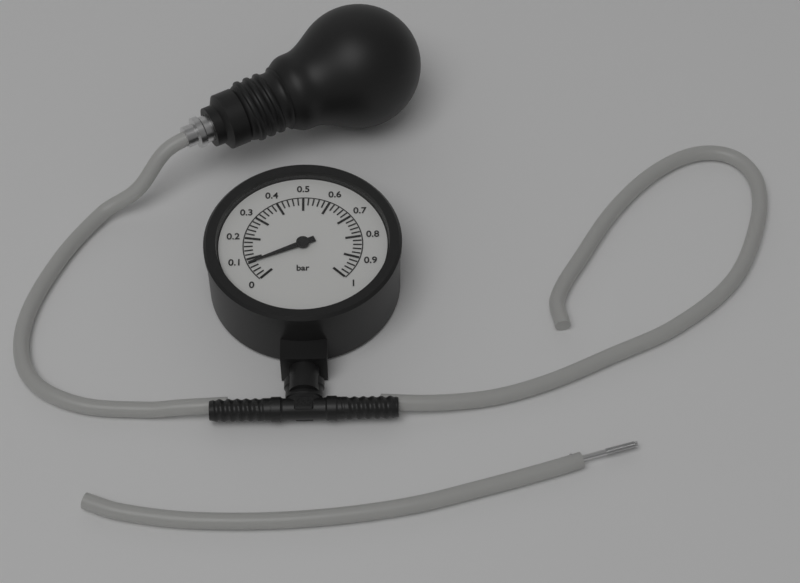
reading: 0.08 bar
